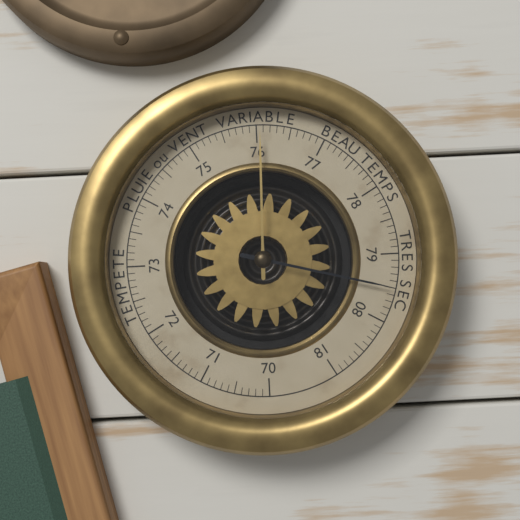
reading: 79.5 (no unit)
